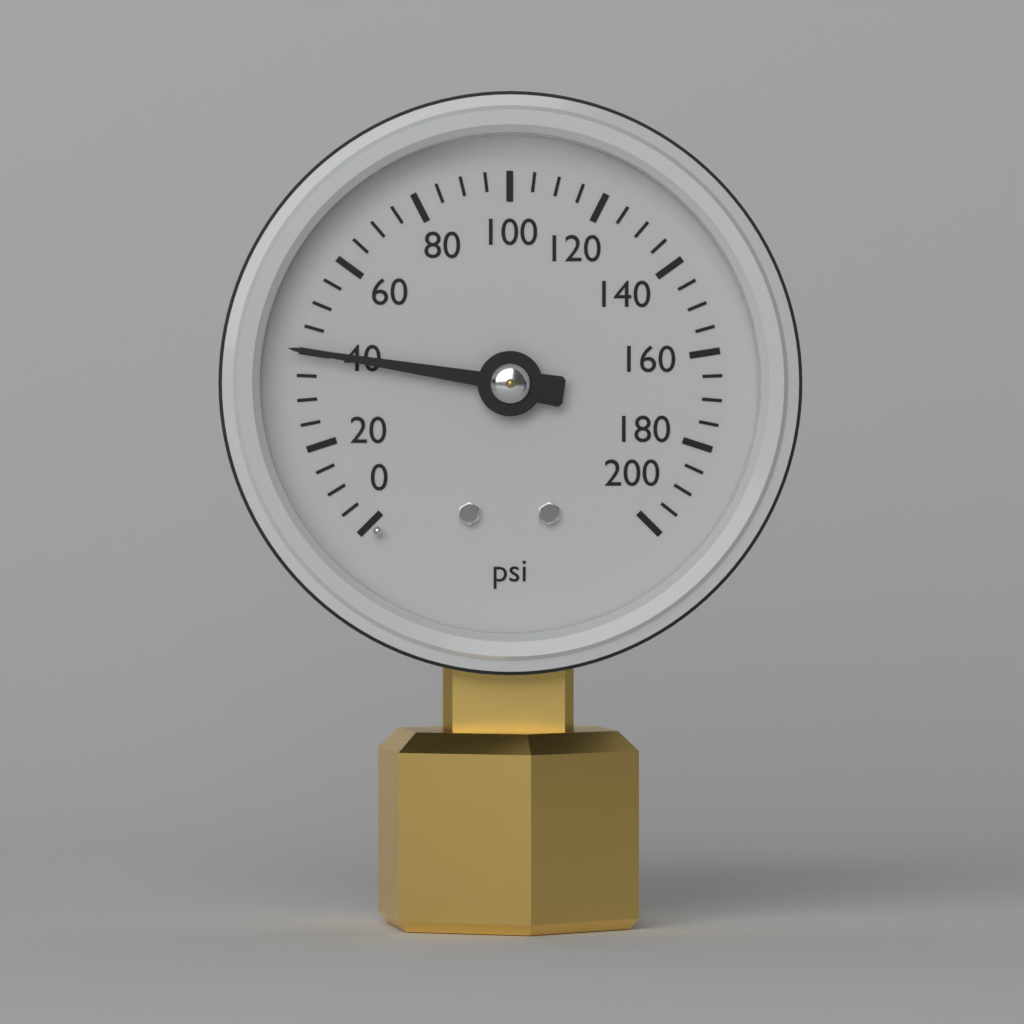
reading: 40 psi
